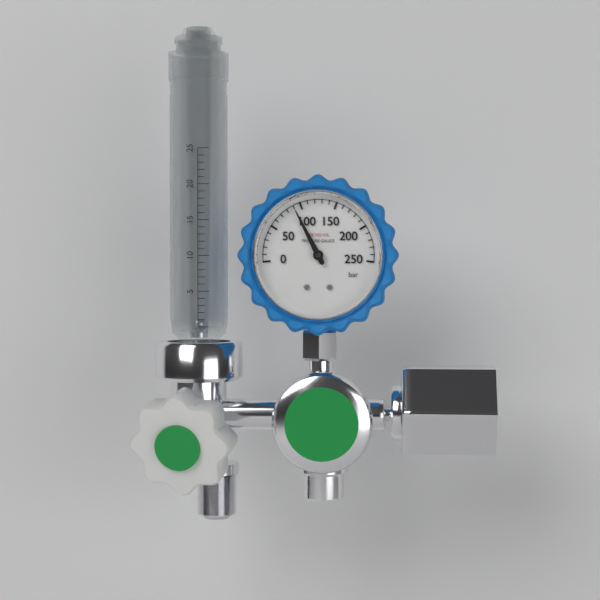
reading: 90 bar
